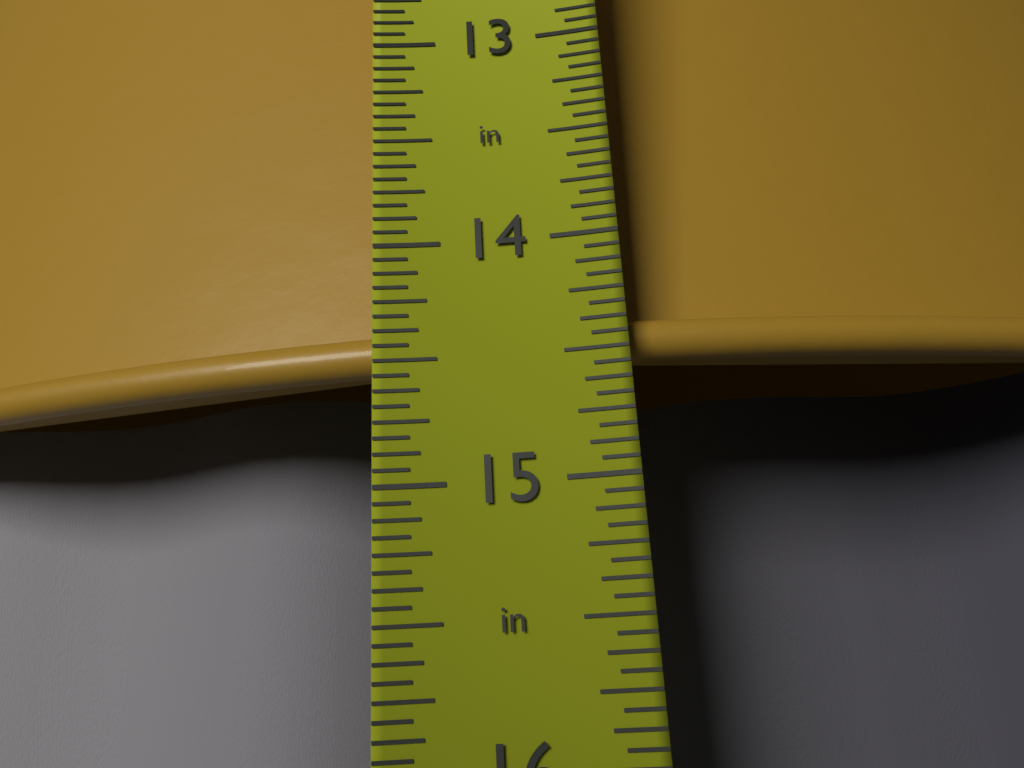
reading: 14.5000 in
